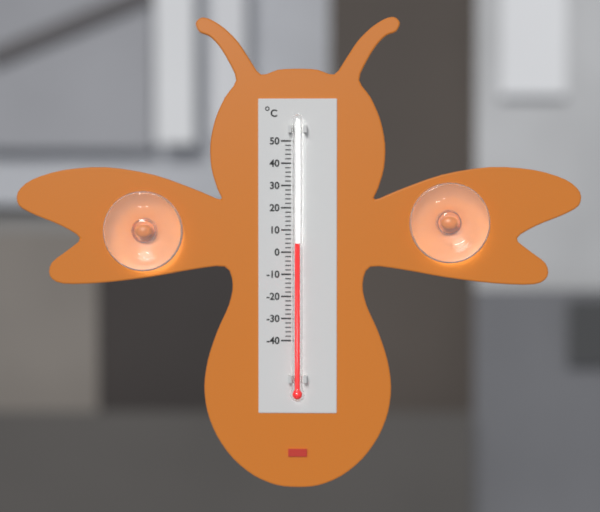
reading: 4 °C
